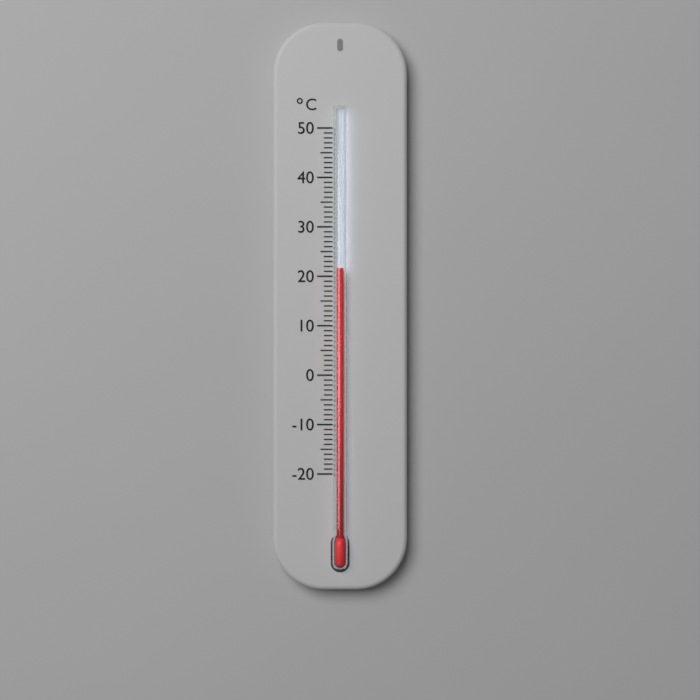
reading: 21.5 °C
